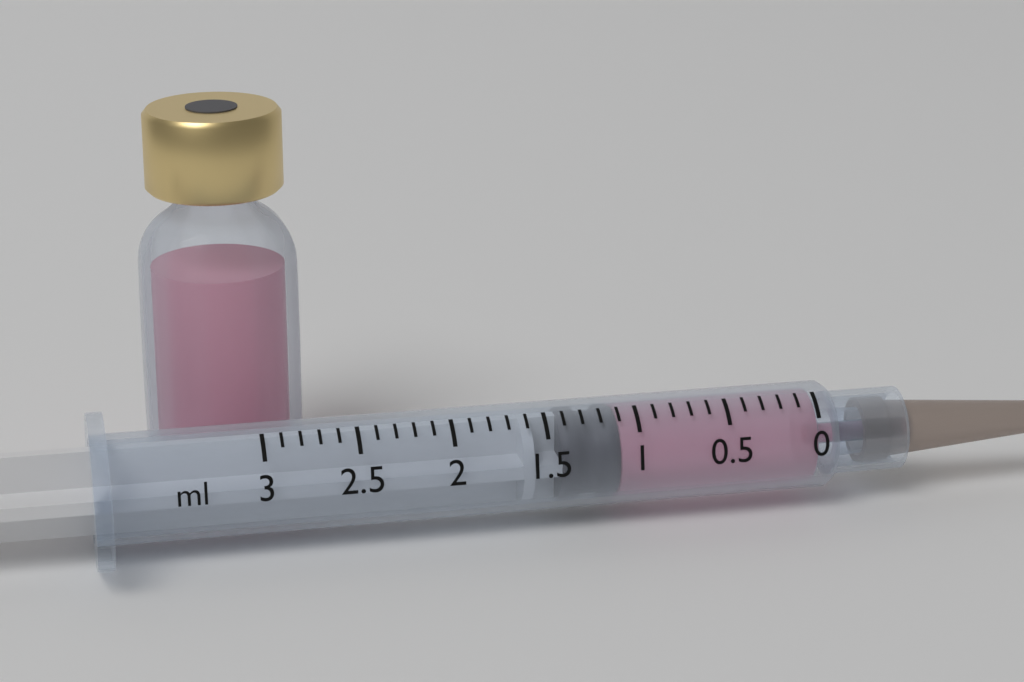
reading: 1.1 ml
